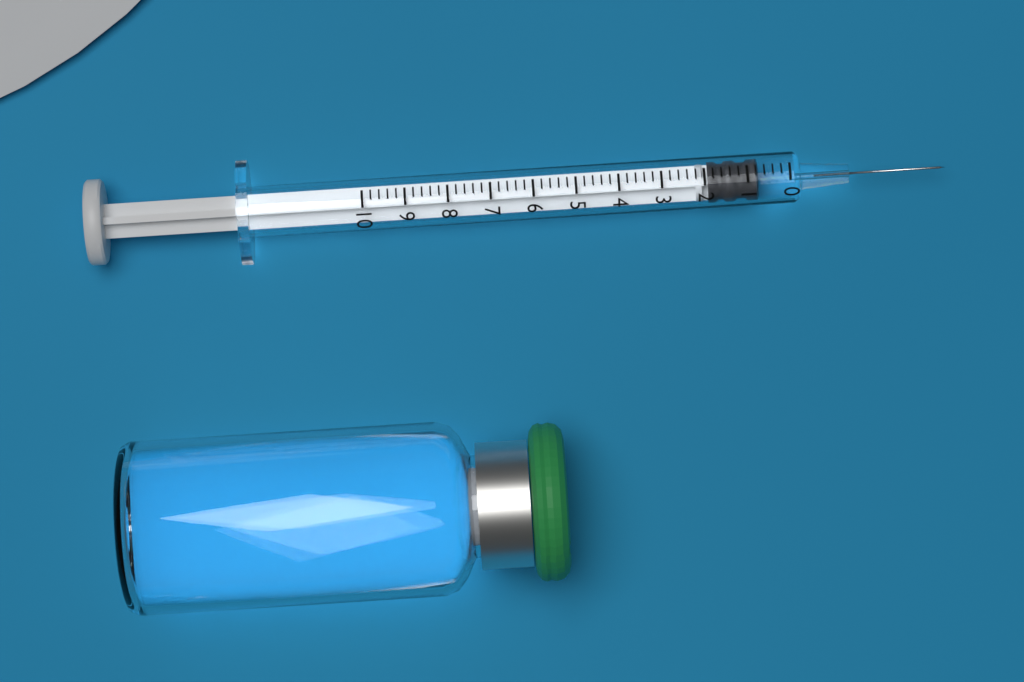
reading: 0.8 (no unit)
